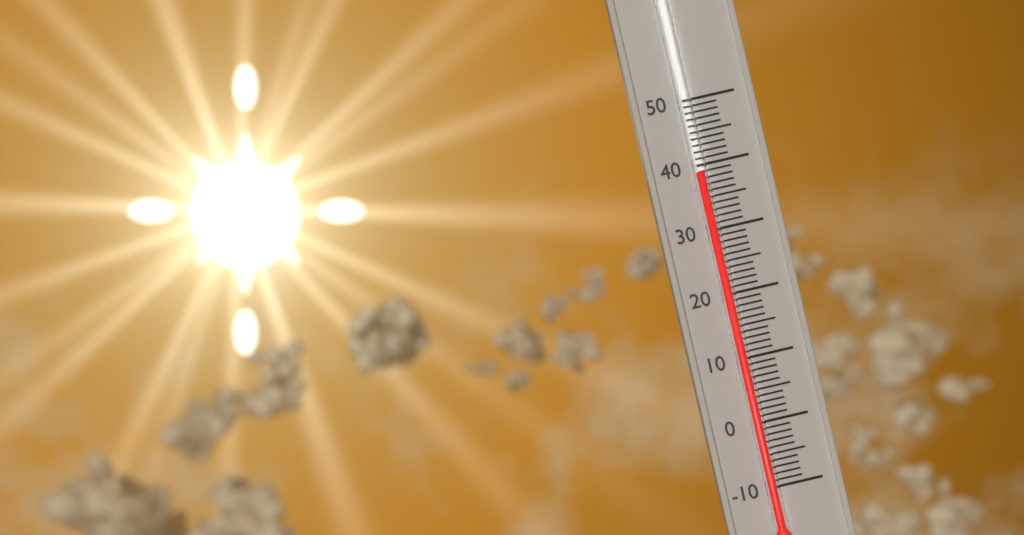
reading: 39 (no unit)
